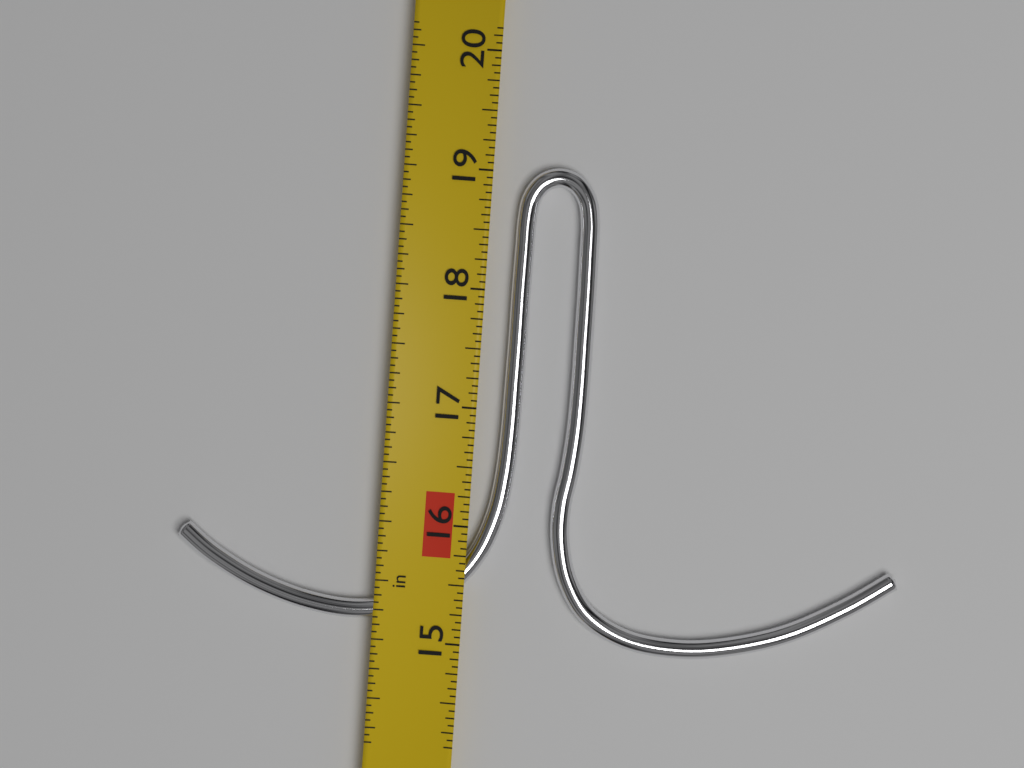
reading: 19.0625 in
